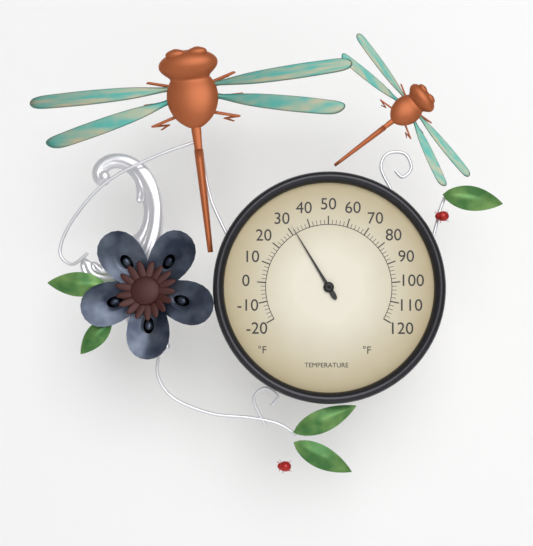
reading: 32 °F
